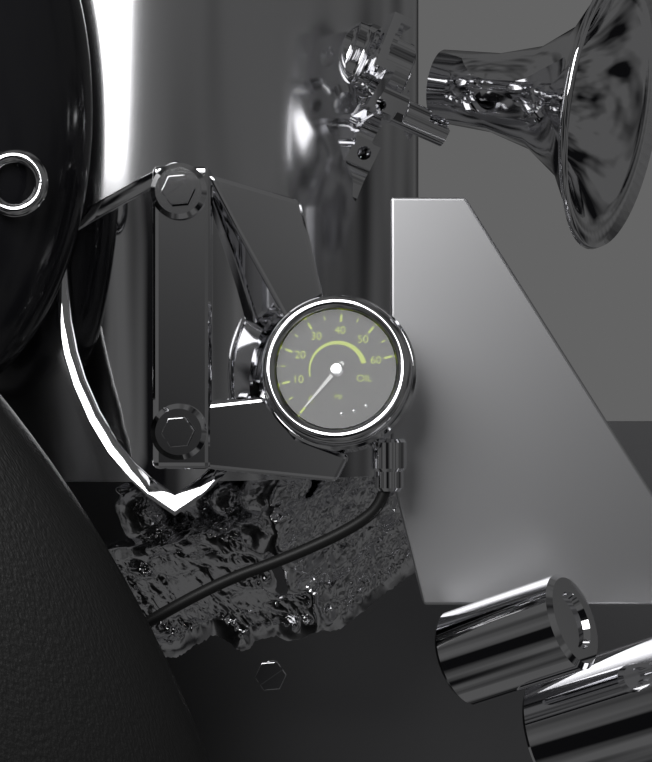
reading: 0 psi
